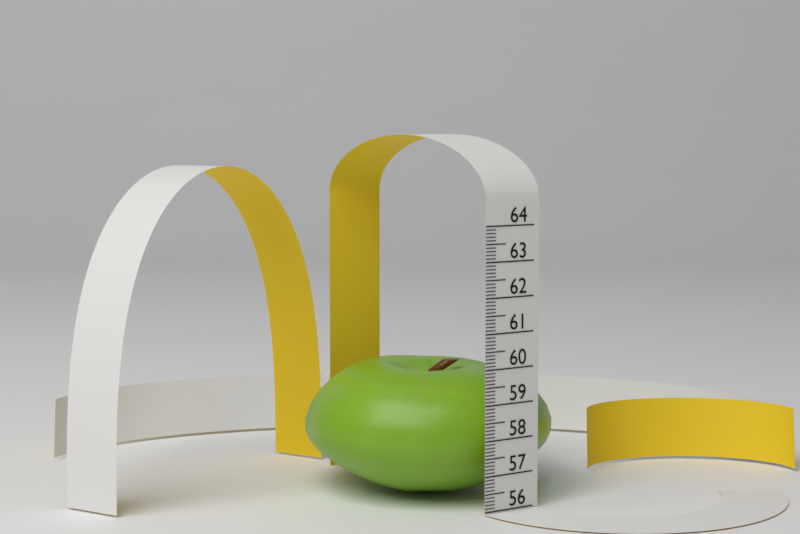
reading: 59.8 (no unit)
